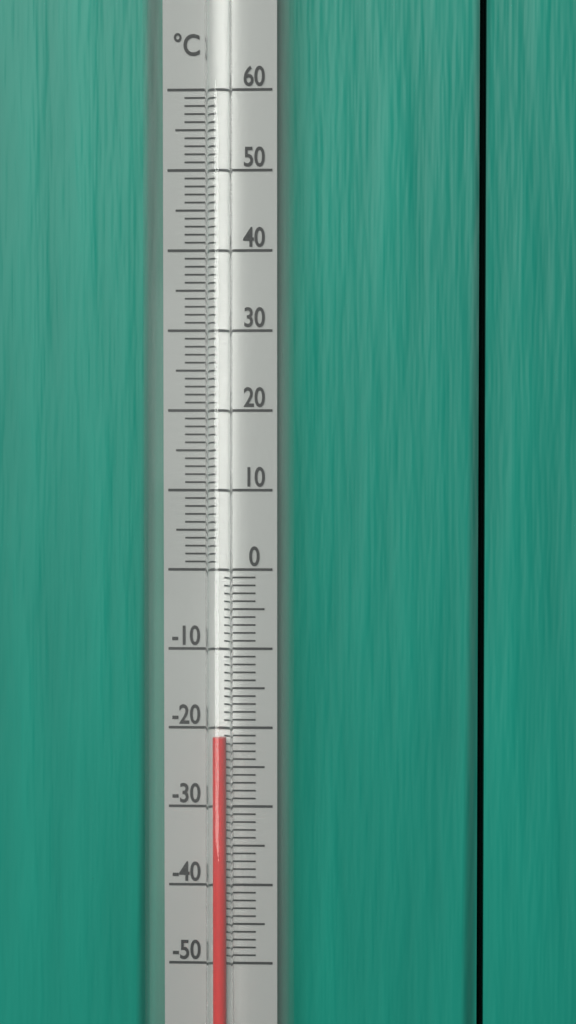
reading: -21 °C
